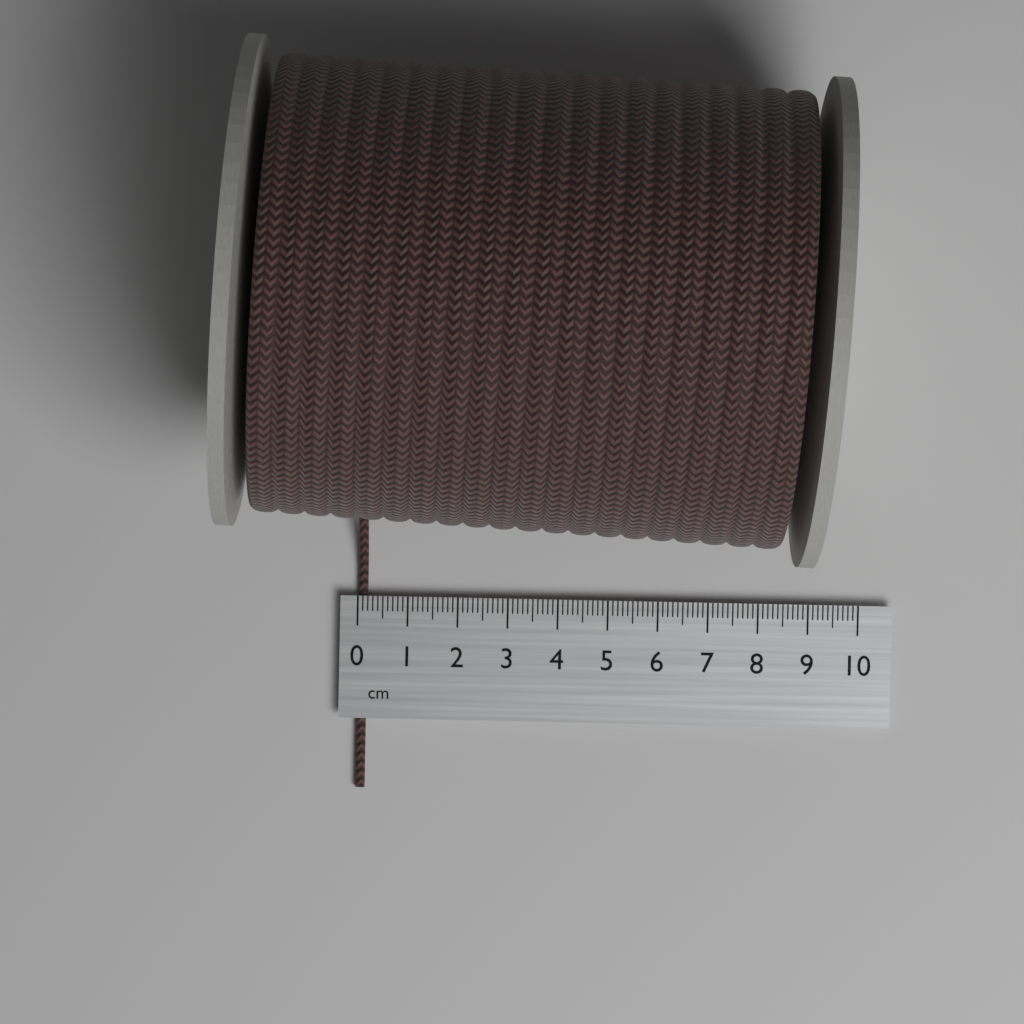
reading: 0.2 cm
